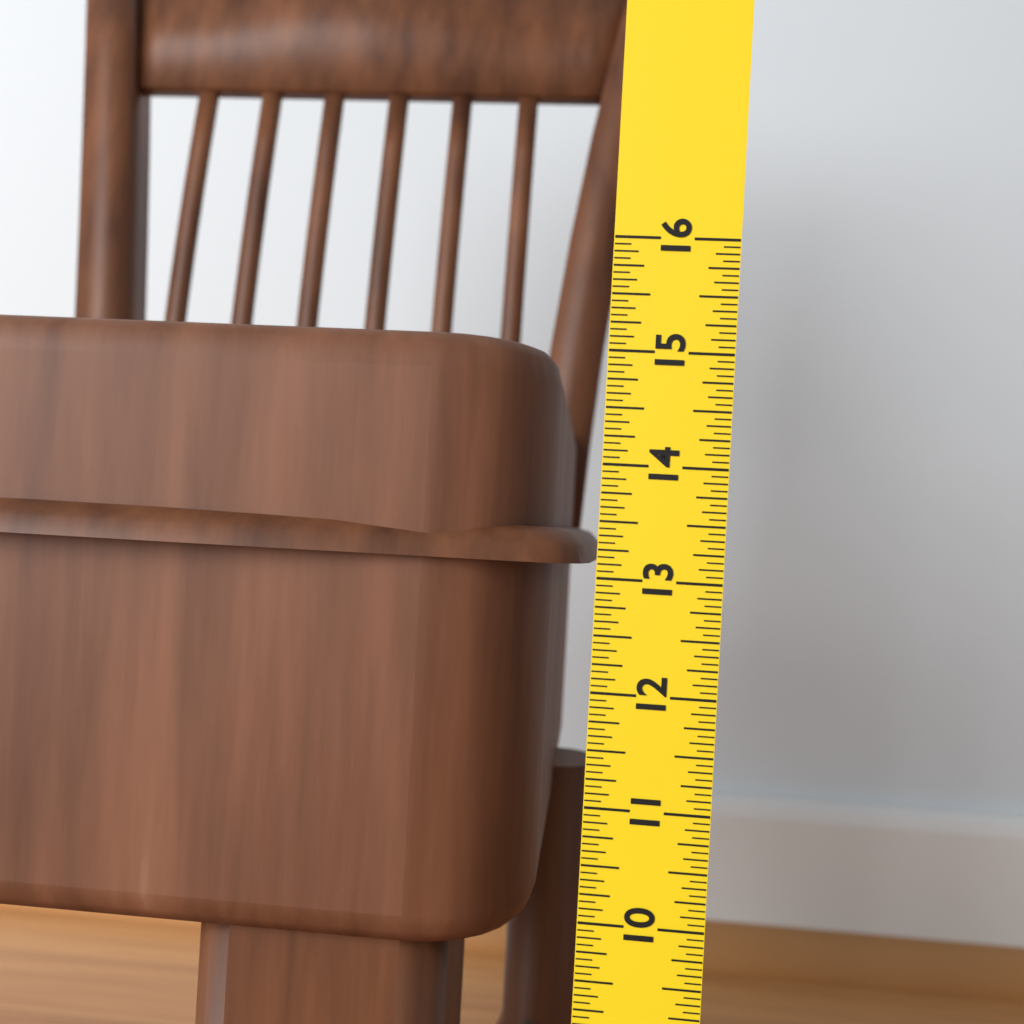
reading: 15.1250 in
